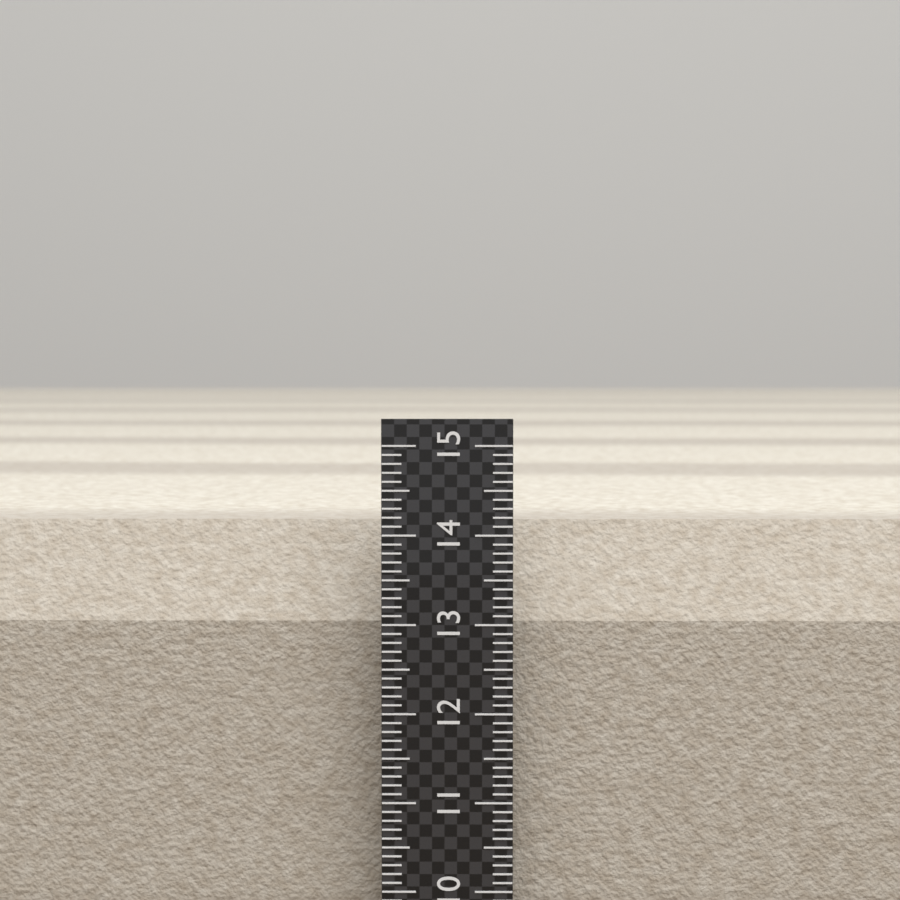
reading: 14.1 (no unit)
